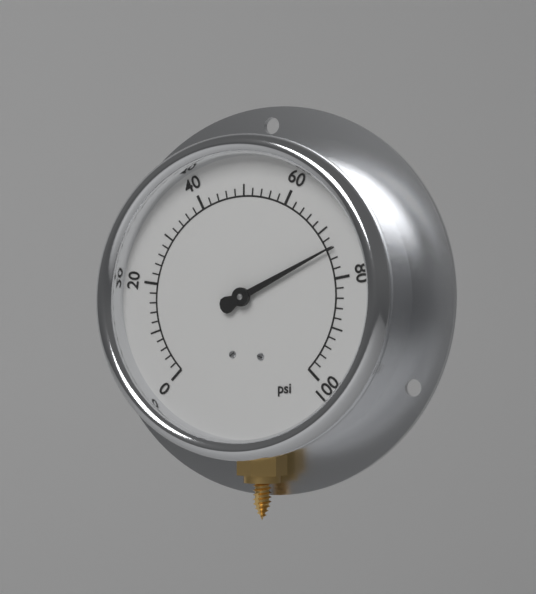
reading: 74 psi
